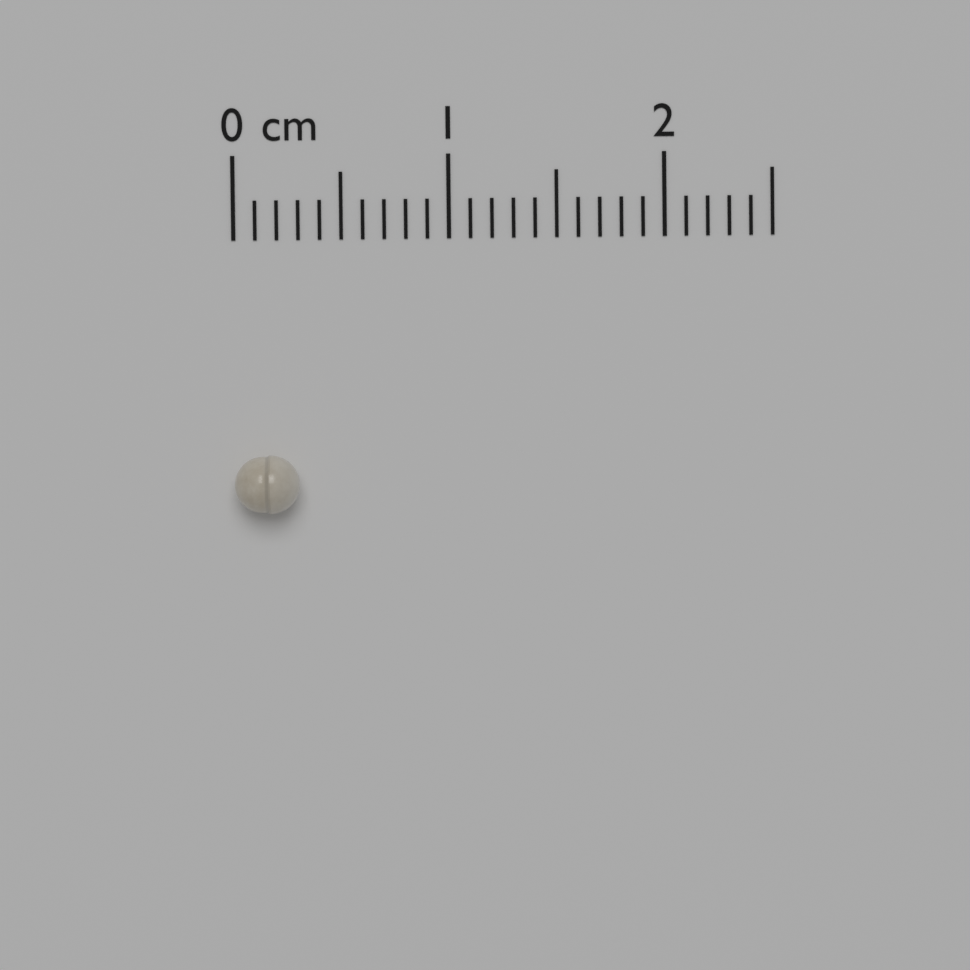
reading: 0.3 cm
